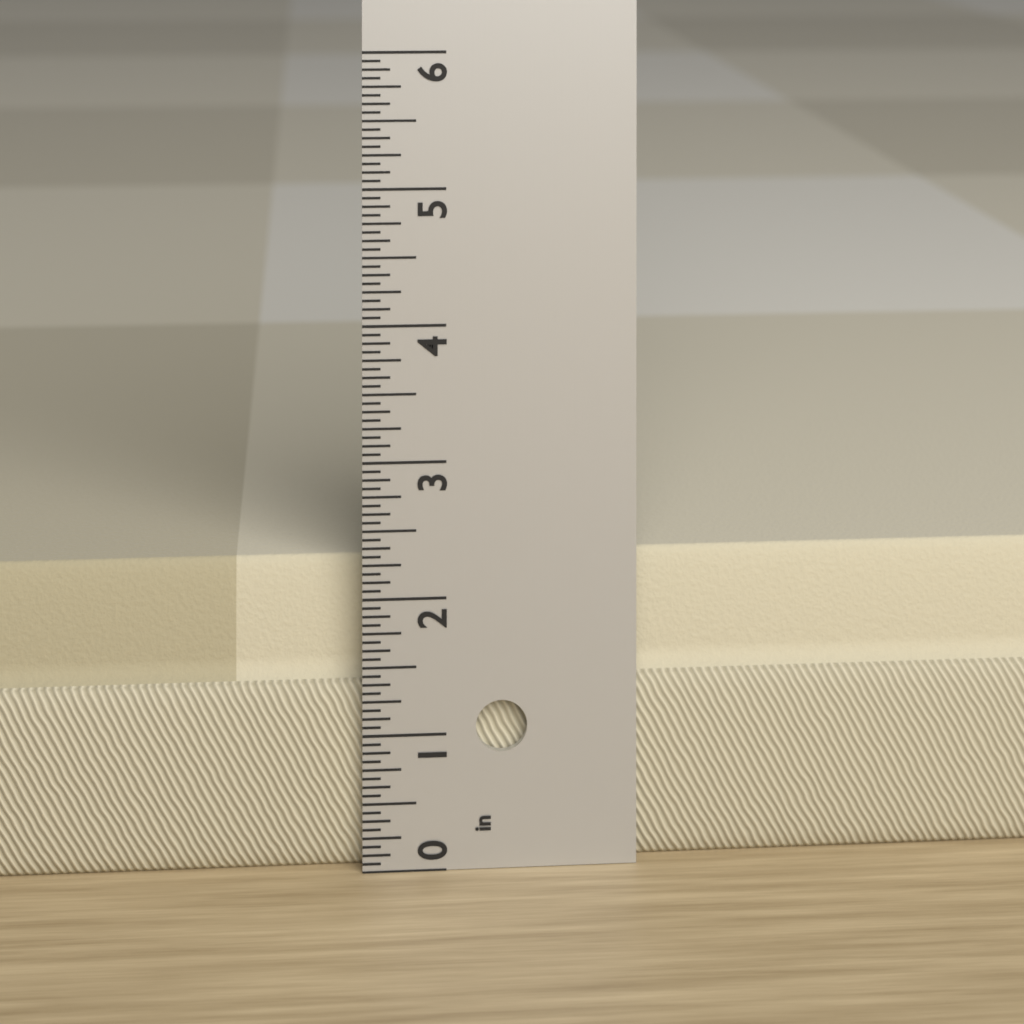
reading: 2.2500 in
